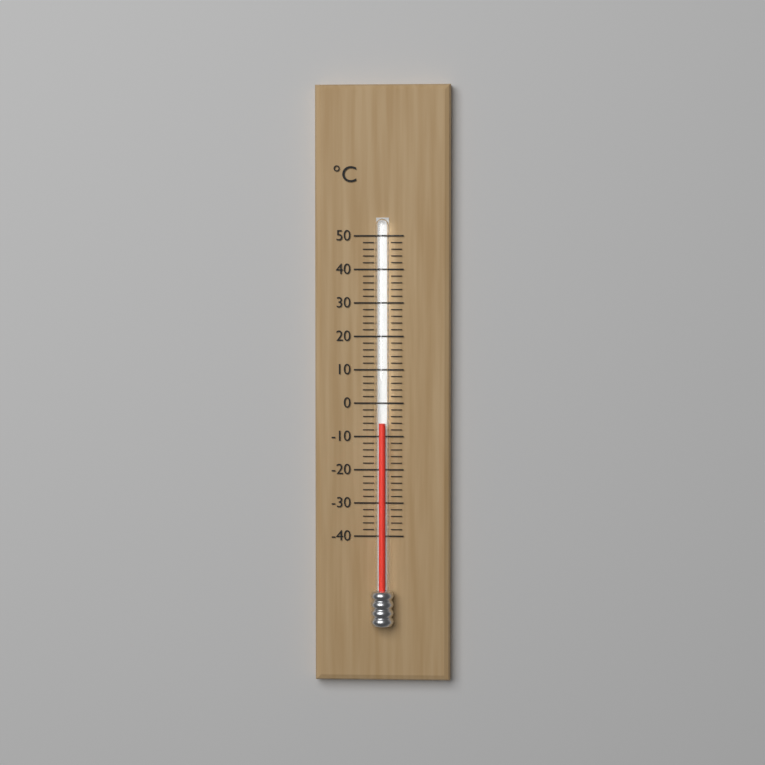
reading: -6 °C
